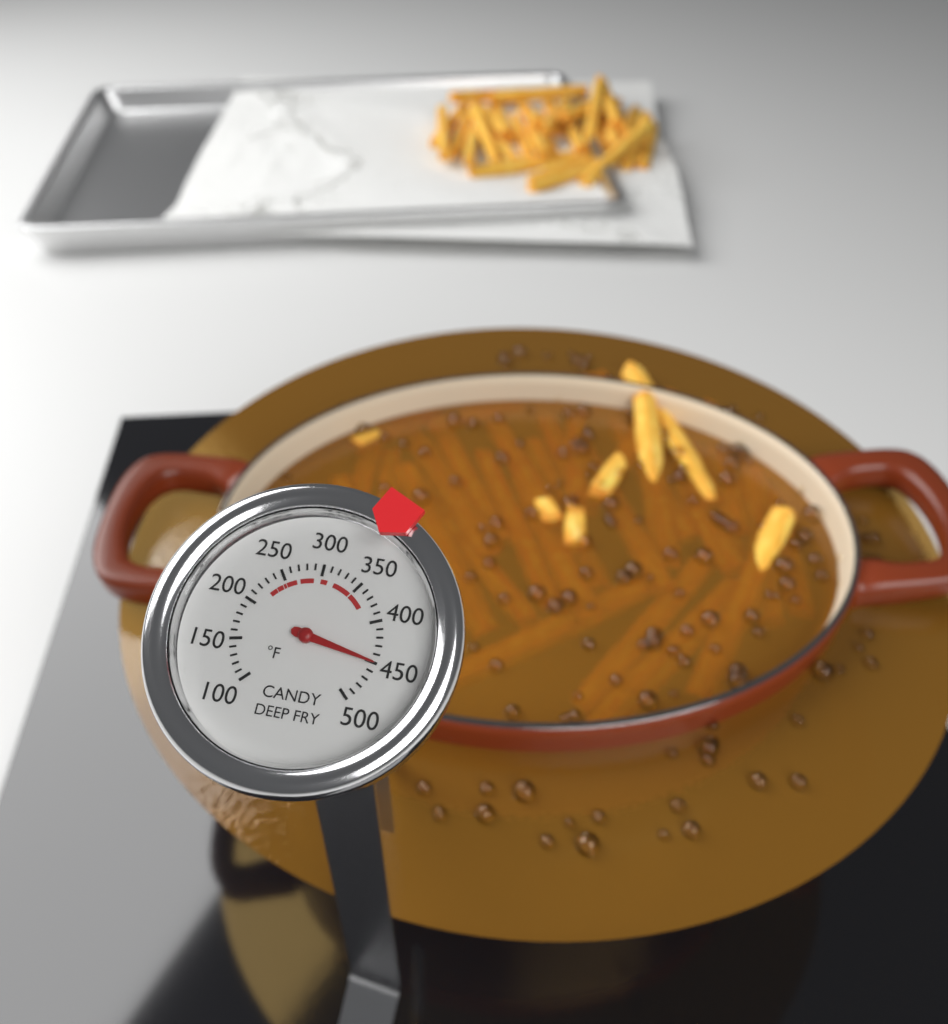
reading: 450 °F
